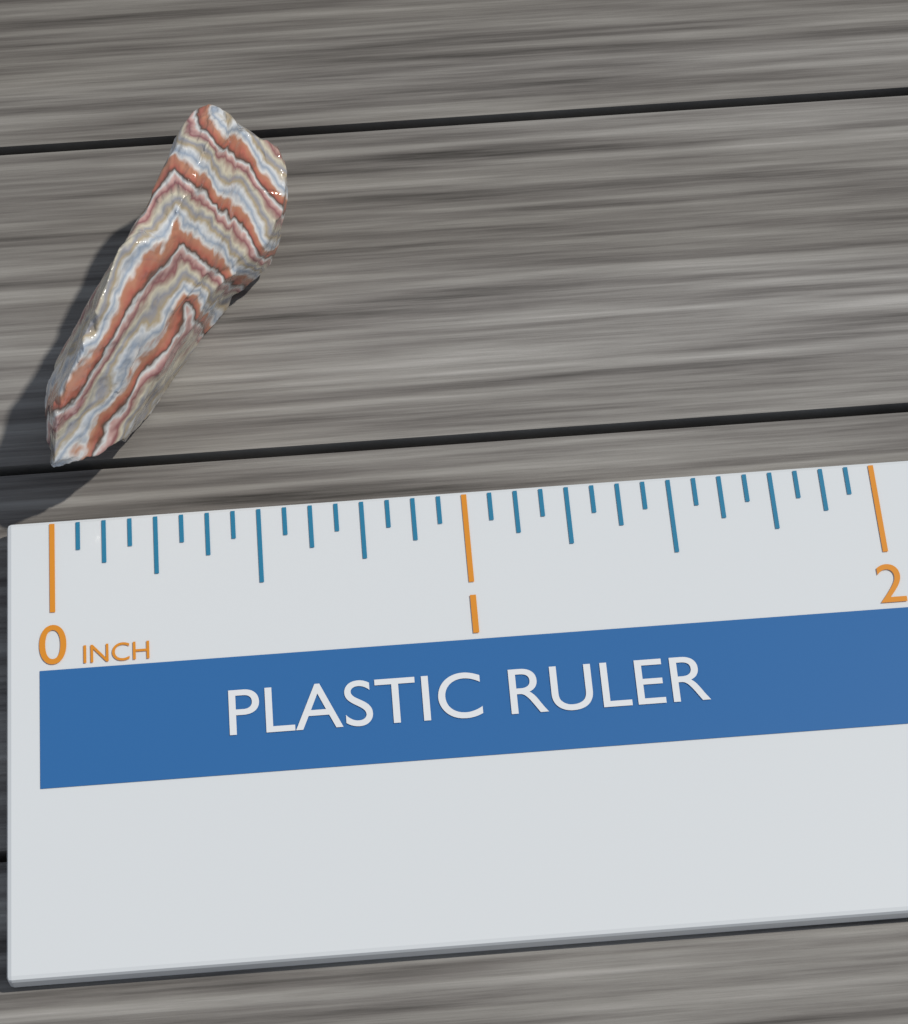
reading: 0.6250 inch
